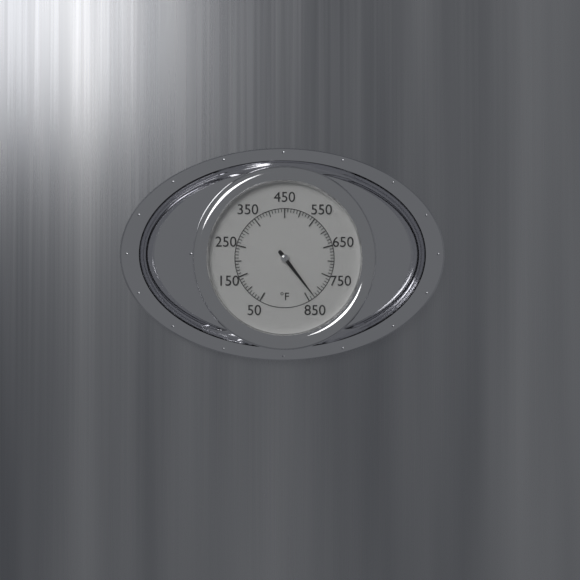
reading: 830 °F
